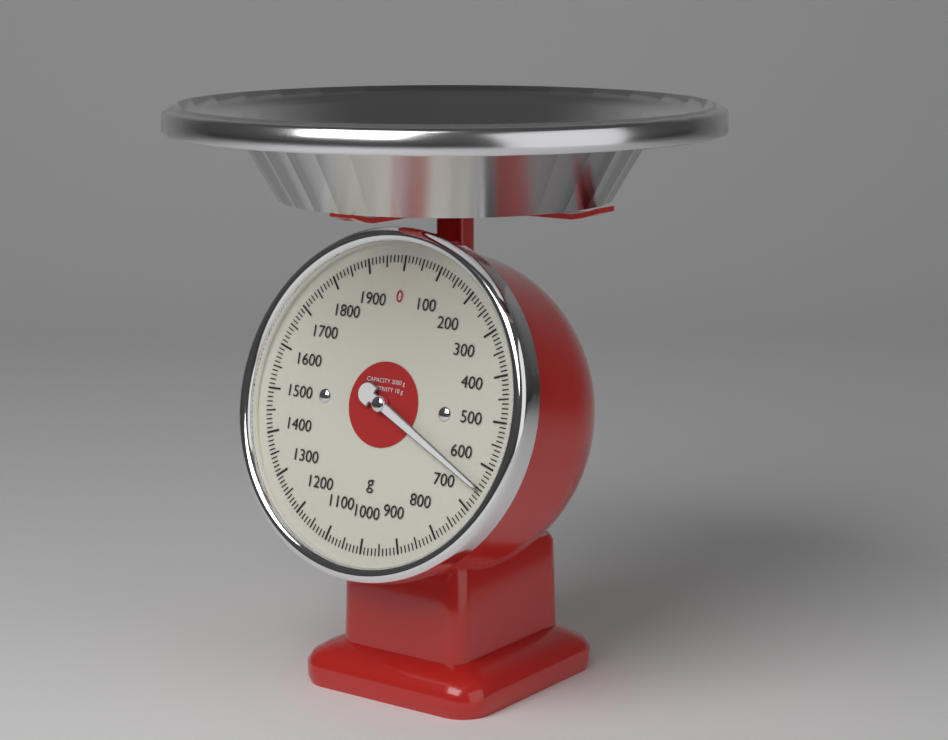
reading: 650 g
